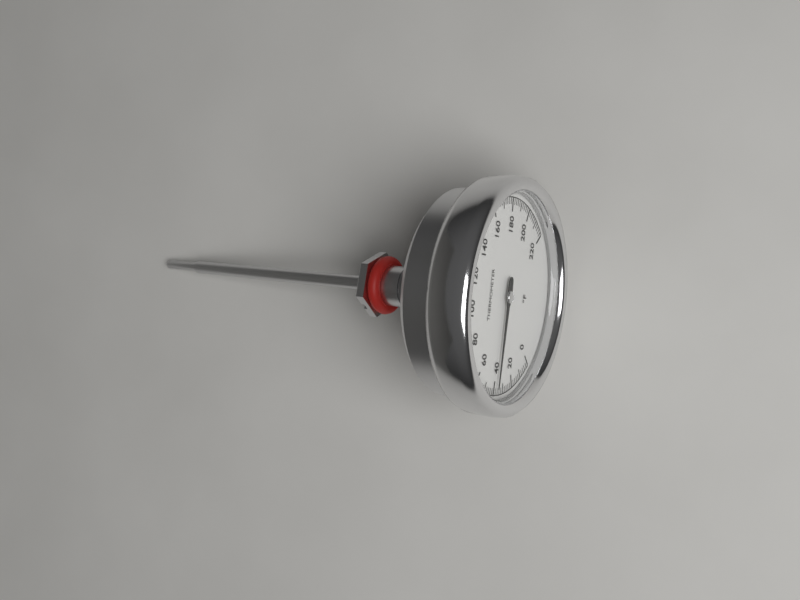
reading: 38 °F
